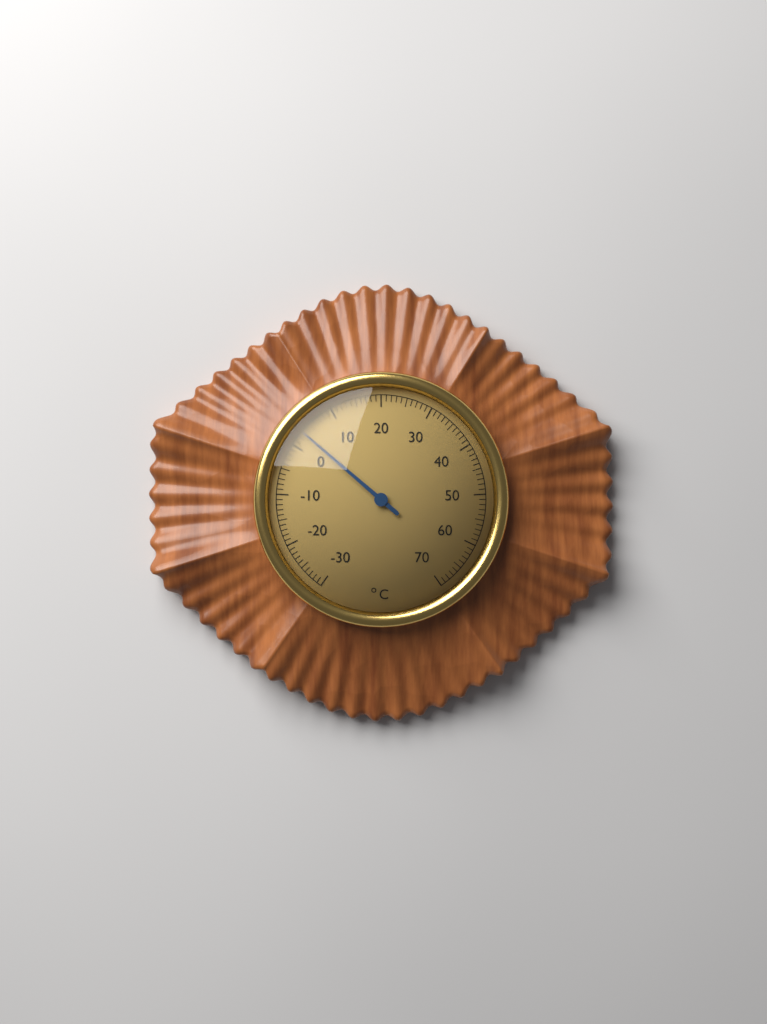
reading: 3 °C
